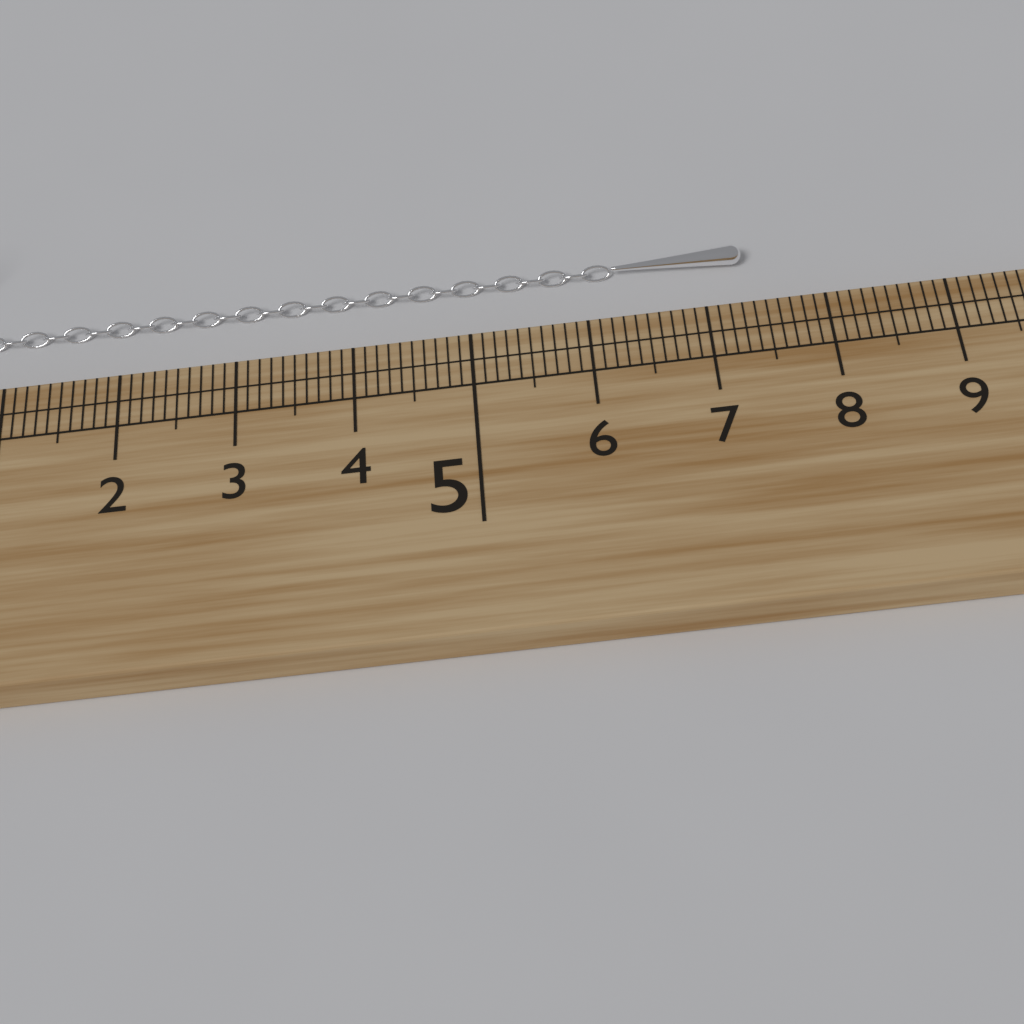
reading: 7.4 cm
